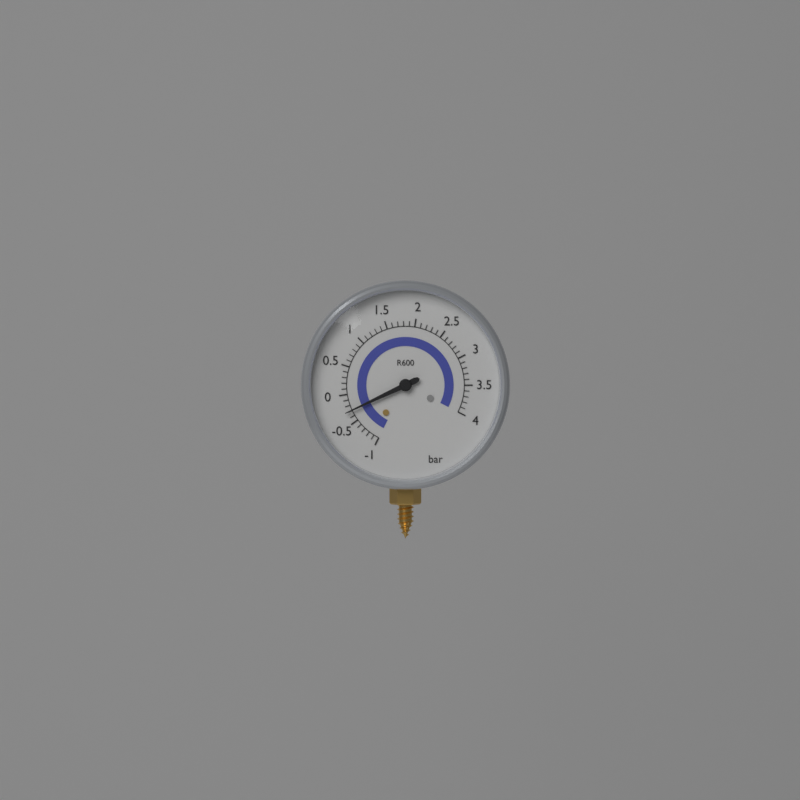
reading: -0.3 bar
